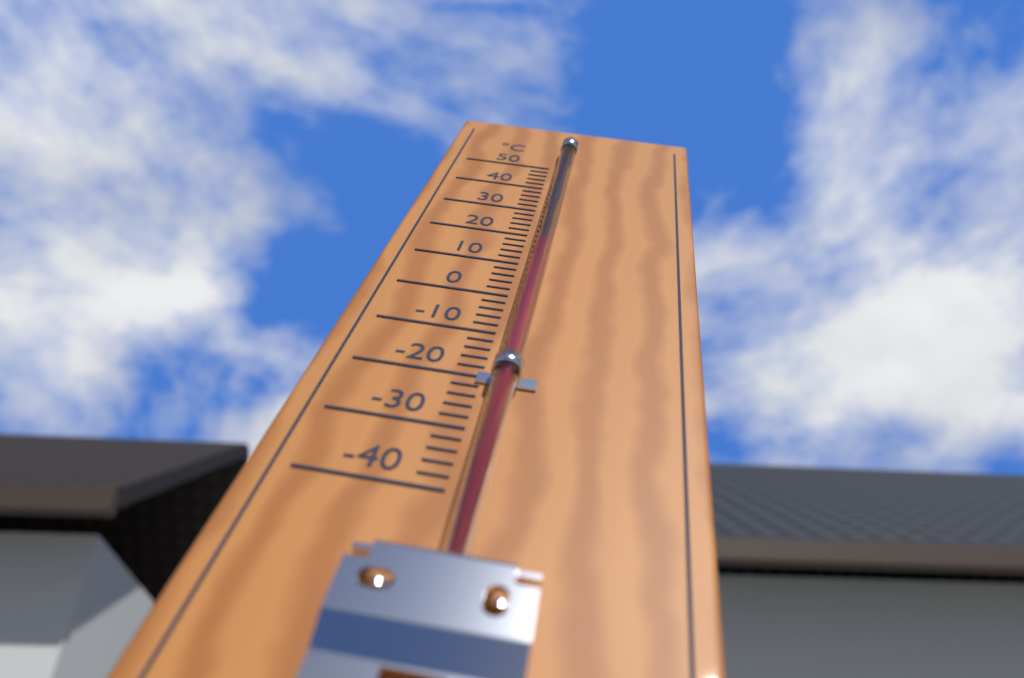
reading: 14 °C
